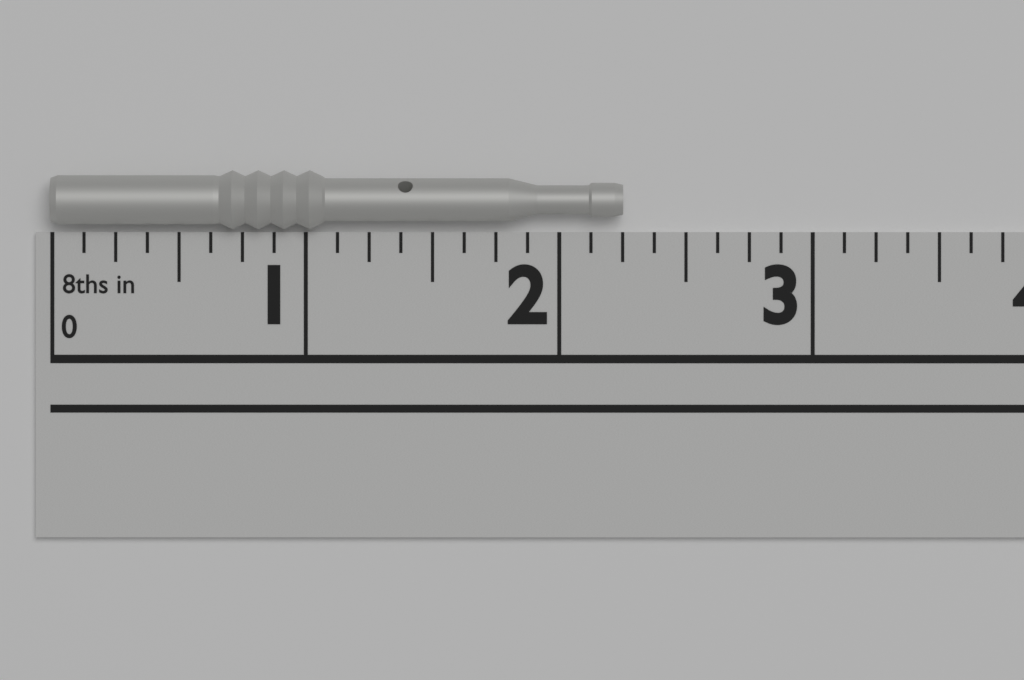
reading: 2.250 in
